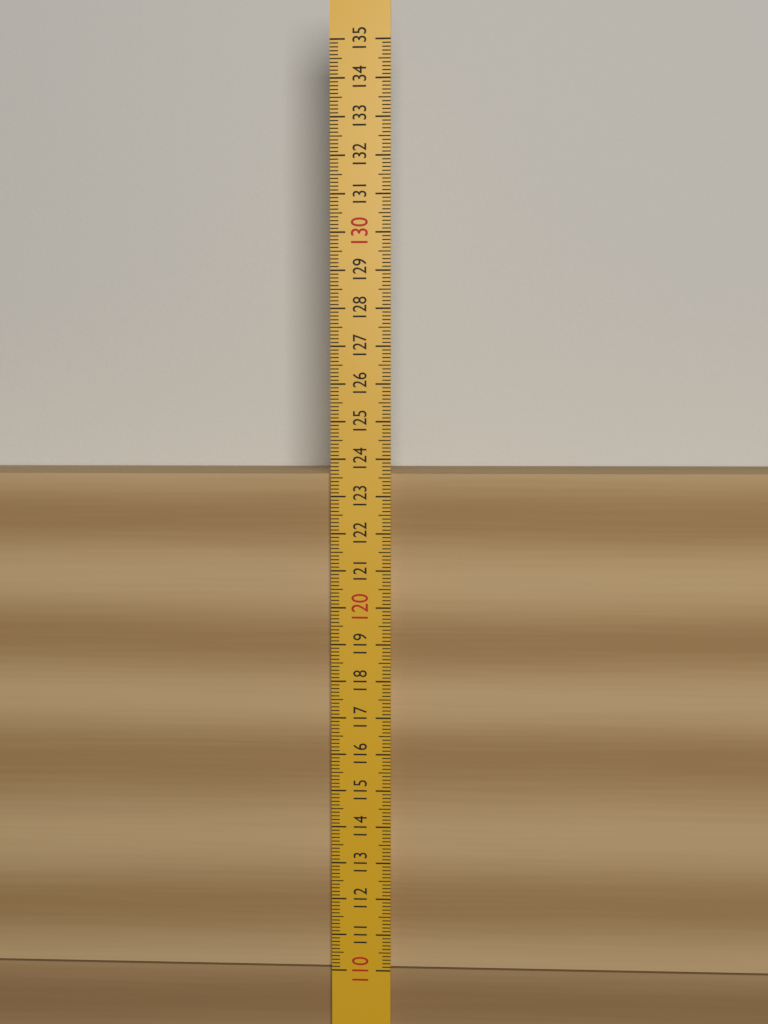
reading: 123.6 (no unit)
